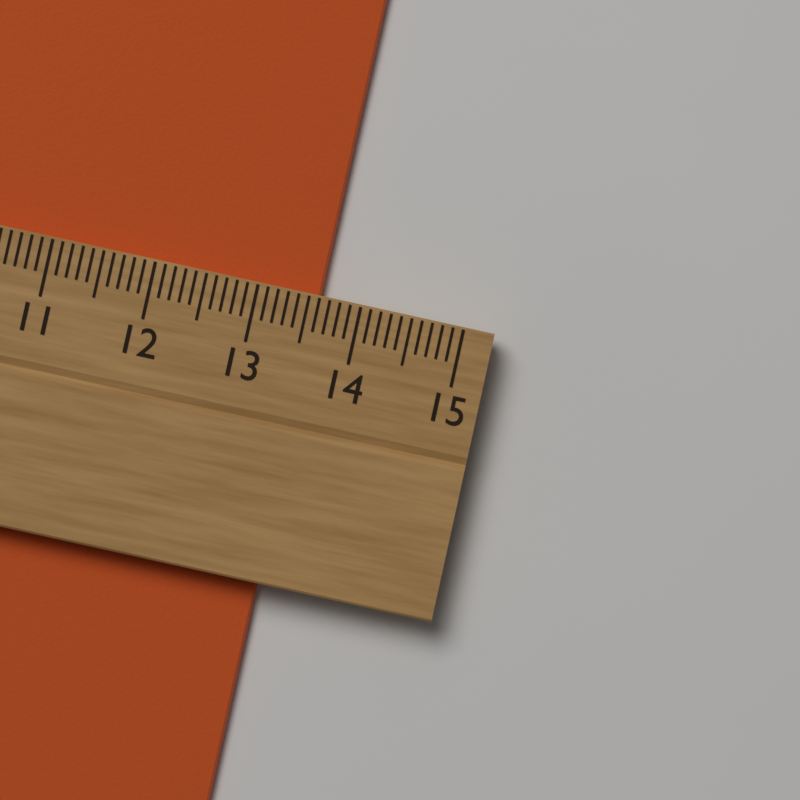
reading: 13.6 cm
